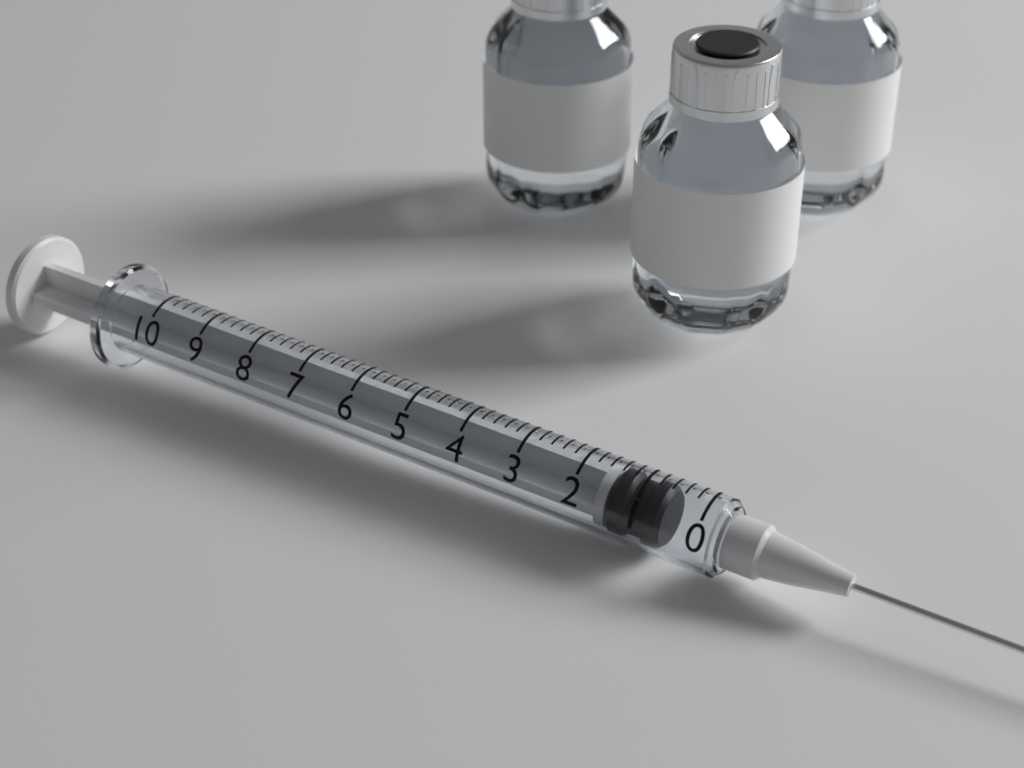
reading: 0.6 (no unit)
